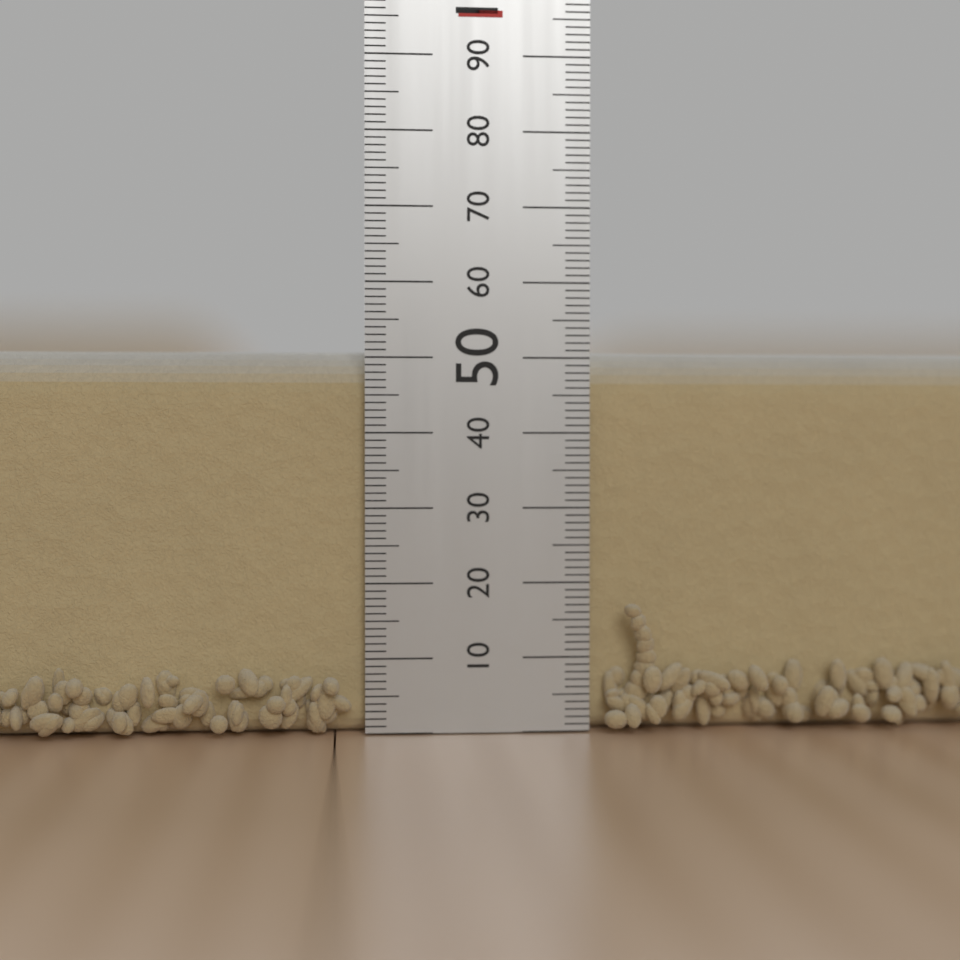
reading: 51 mm
